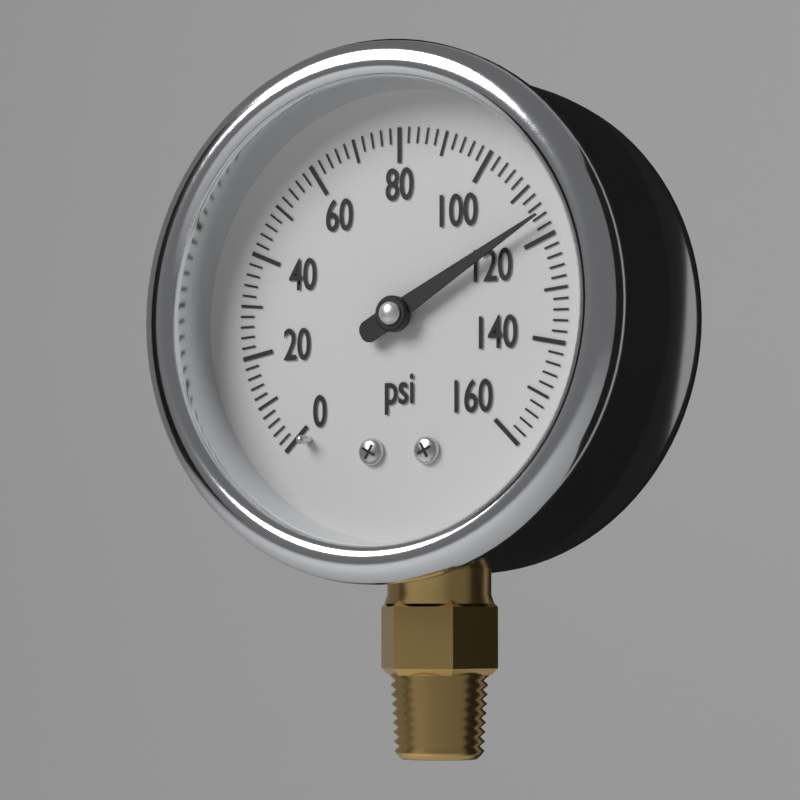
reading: 116 psi
